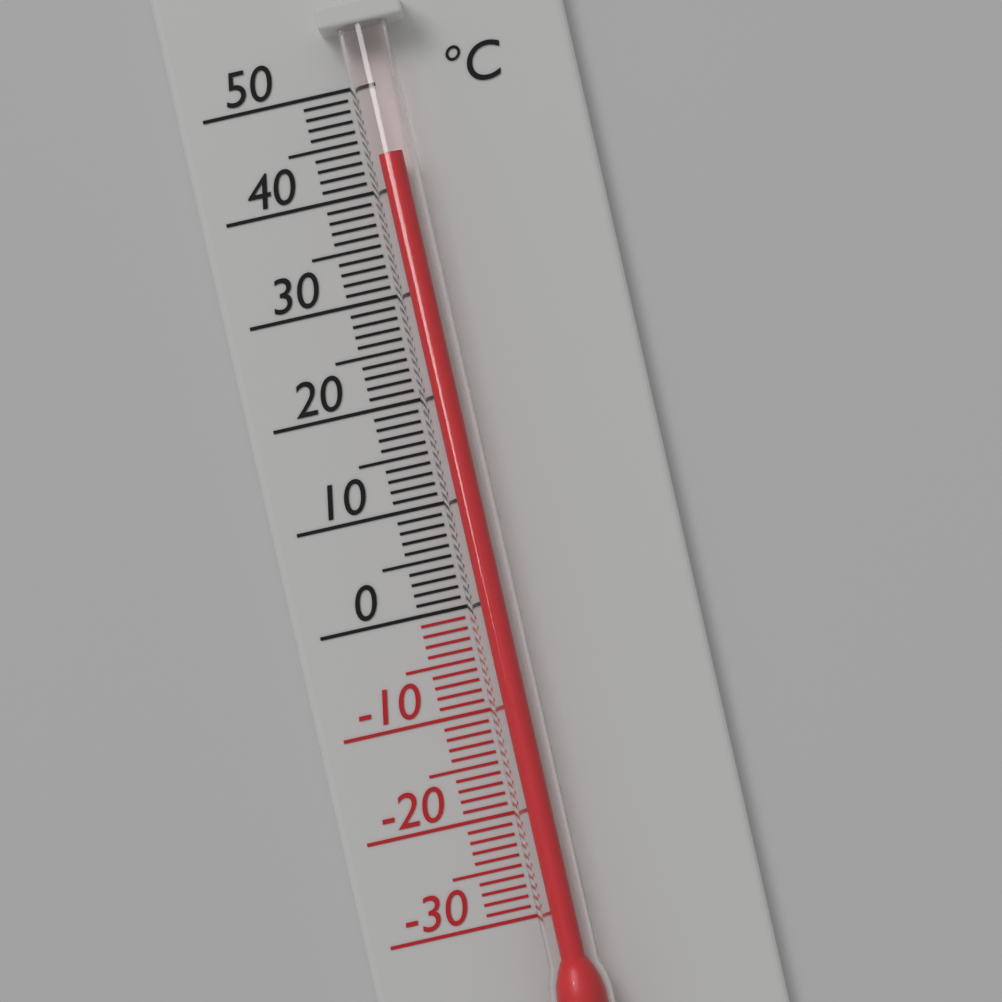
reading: 43 °C
